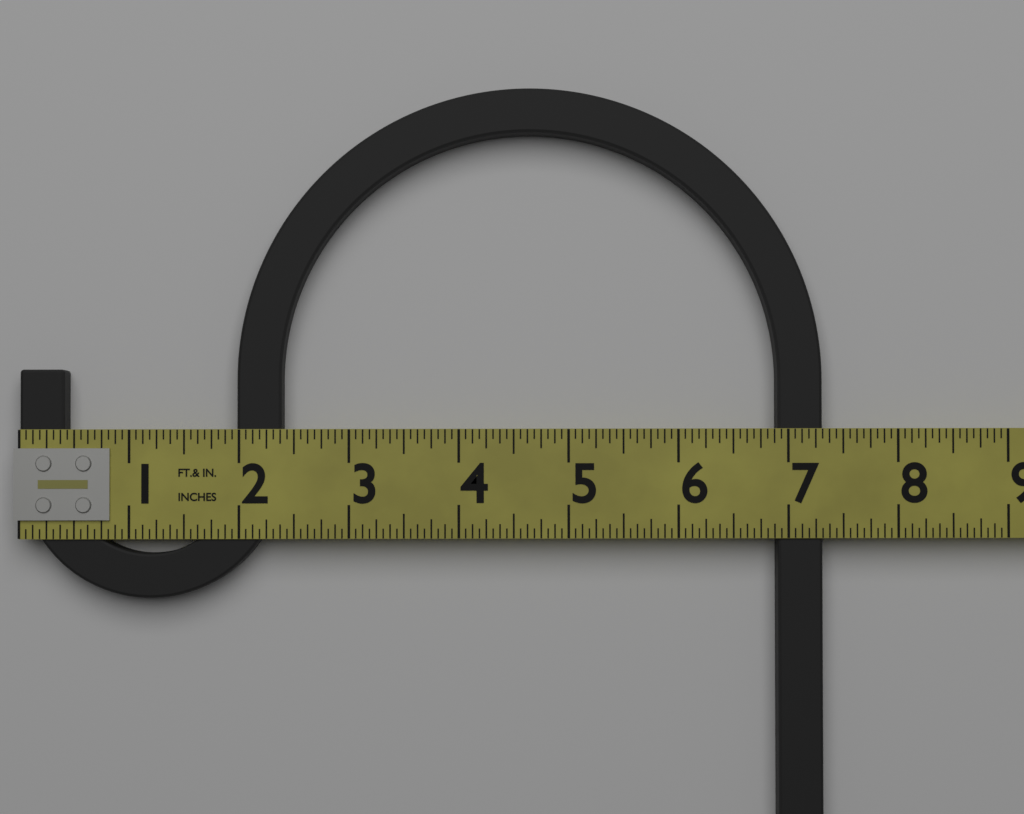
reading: 7.3125 in
